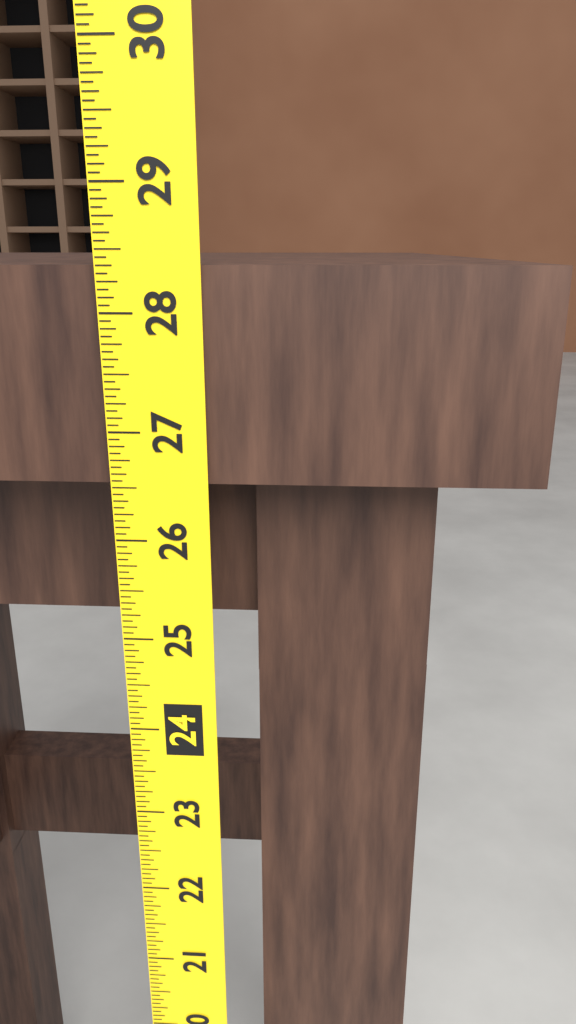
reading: 28.3750 (no unit)
